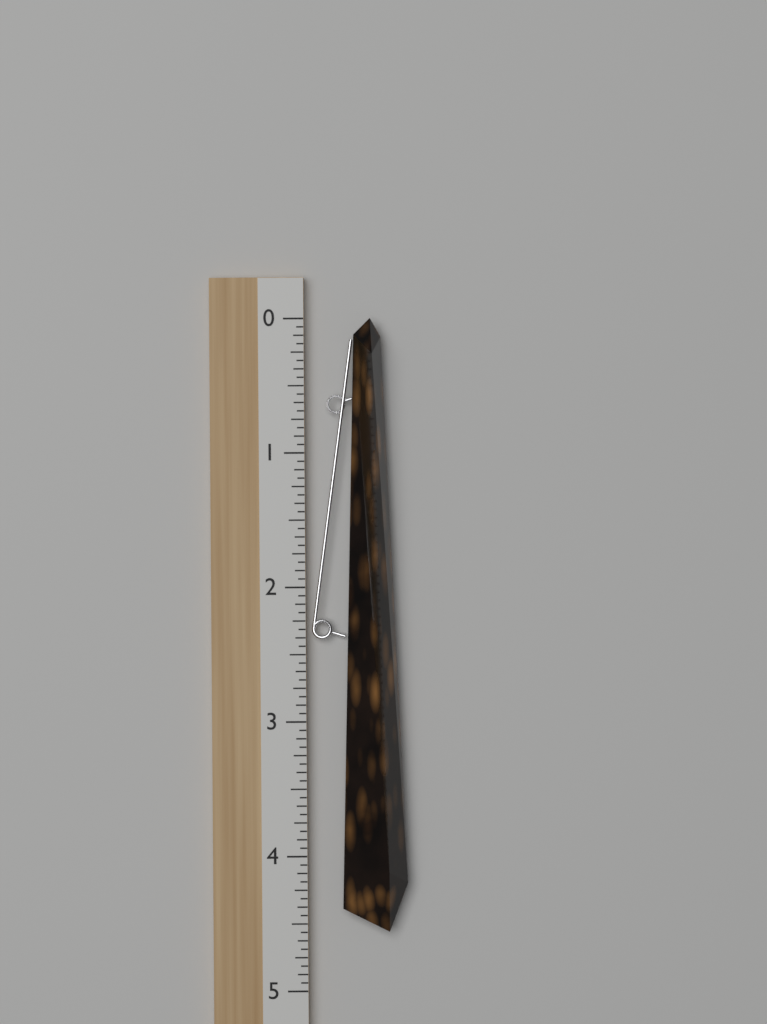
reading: 4.5625 (no unit)
